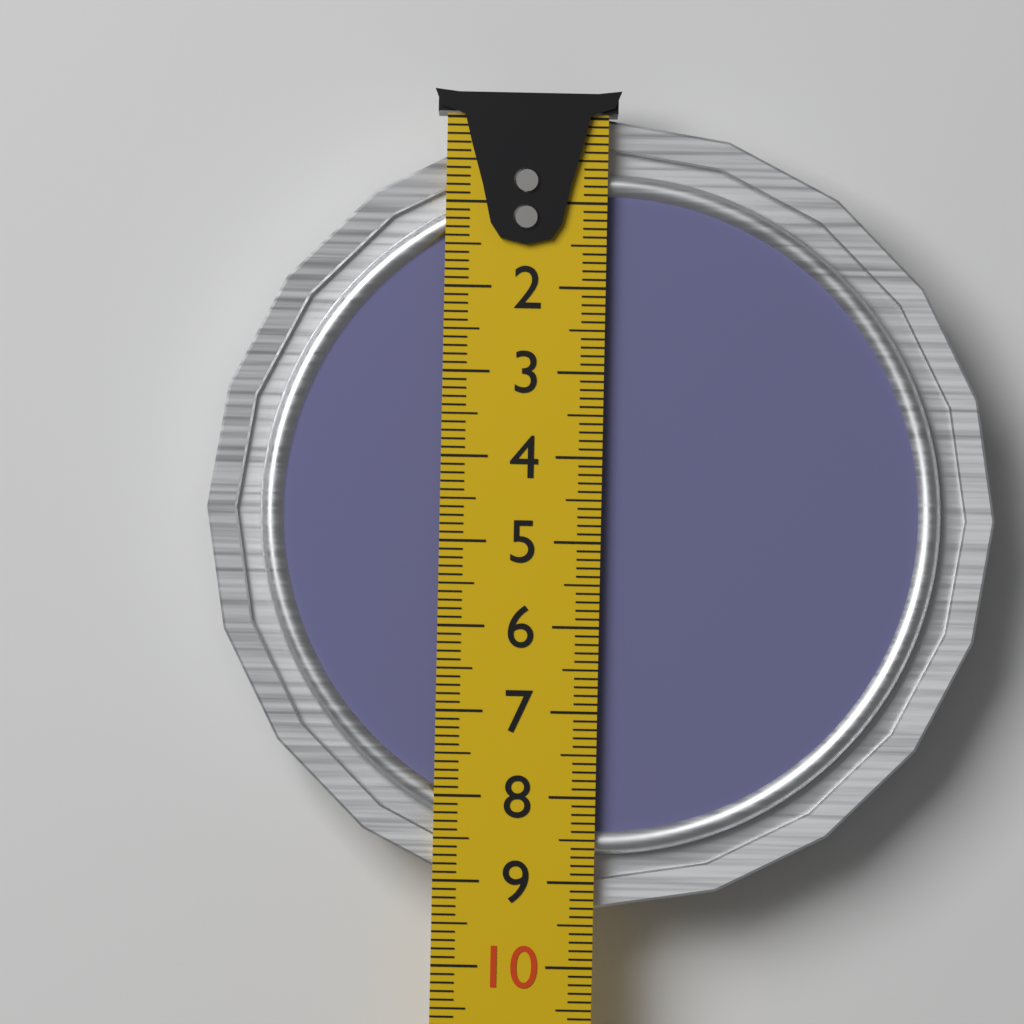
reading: 9.3 cm
